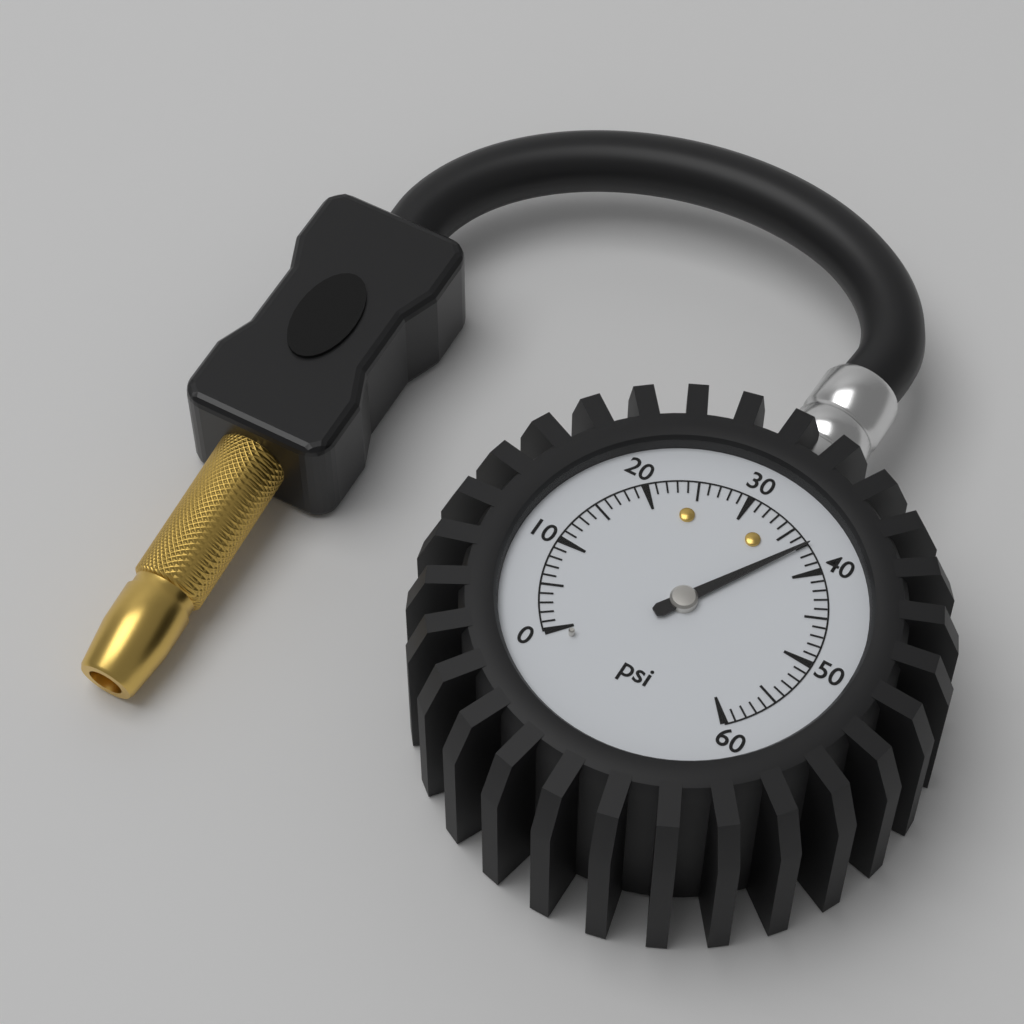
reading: 37 psi
